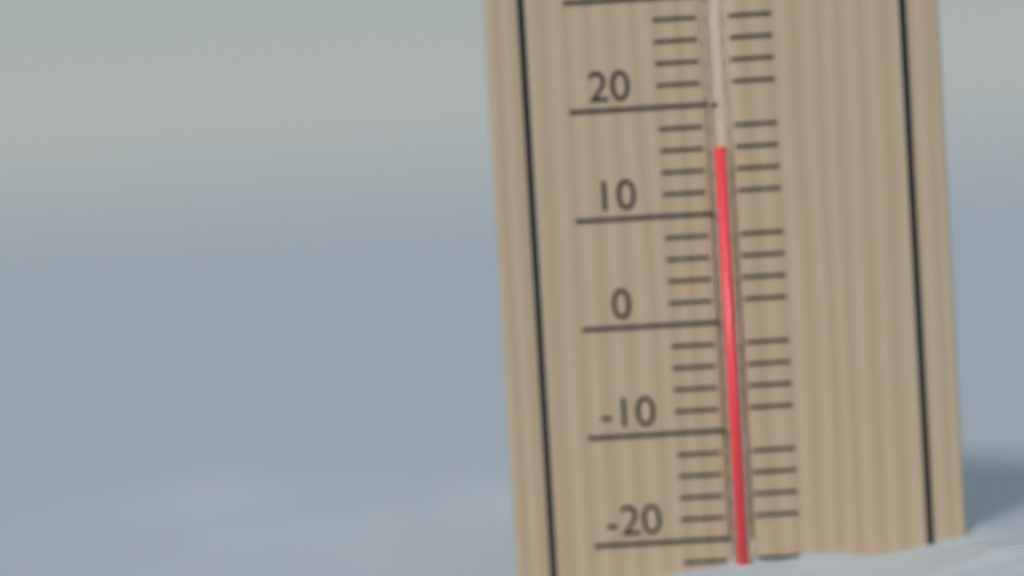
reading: 16 °C
